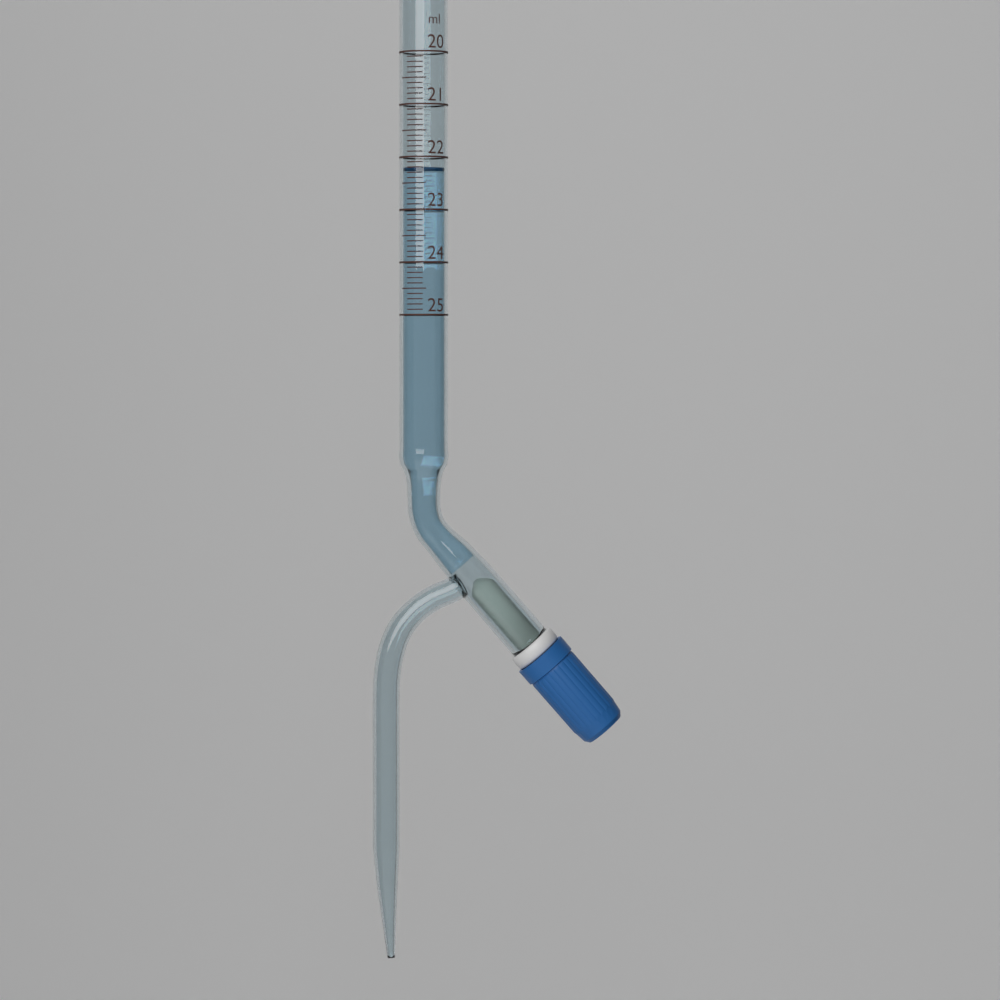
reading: 22.2 ml
